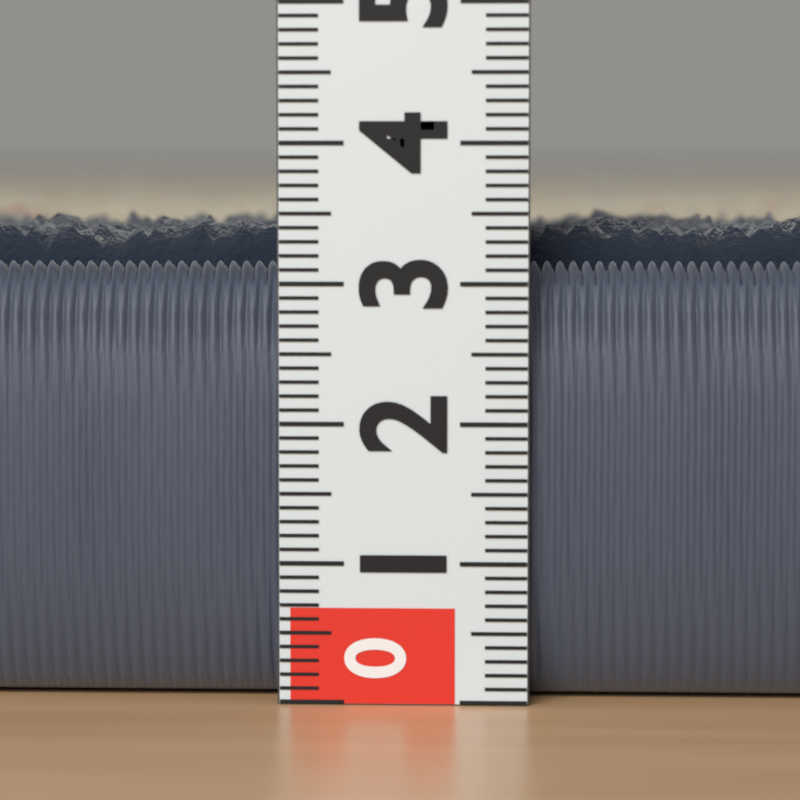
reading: 3.5 (no unit)
